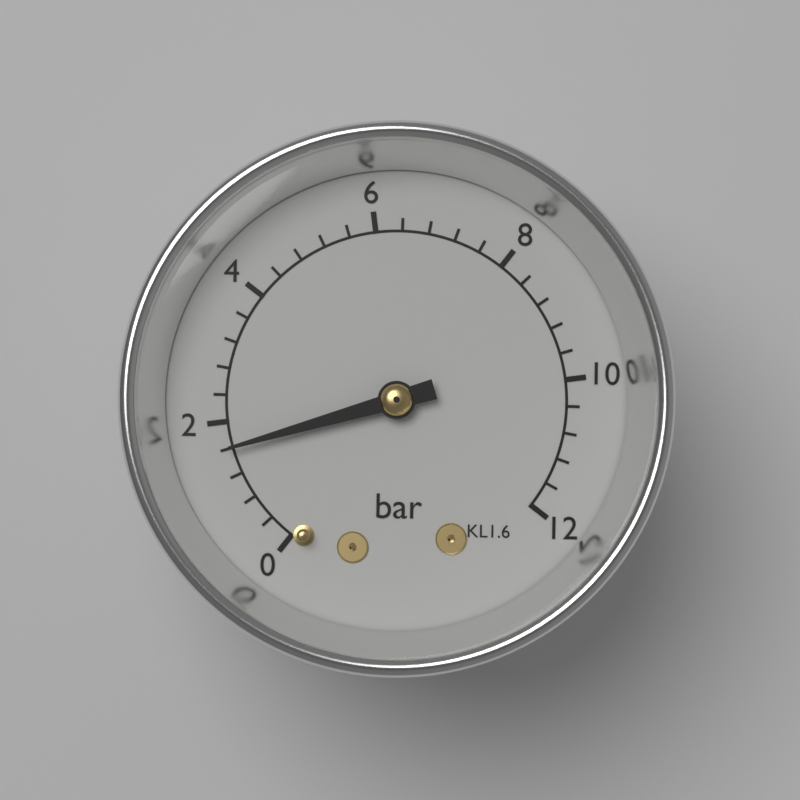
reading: 1.6 bar
